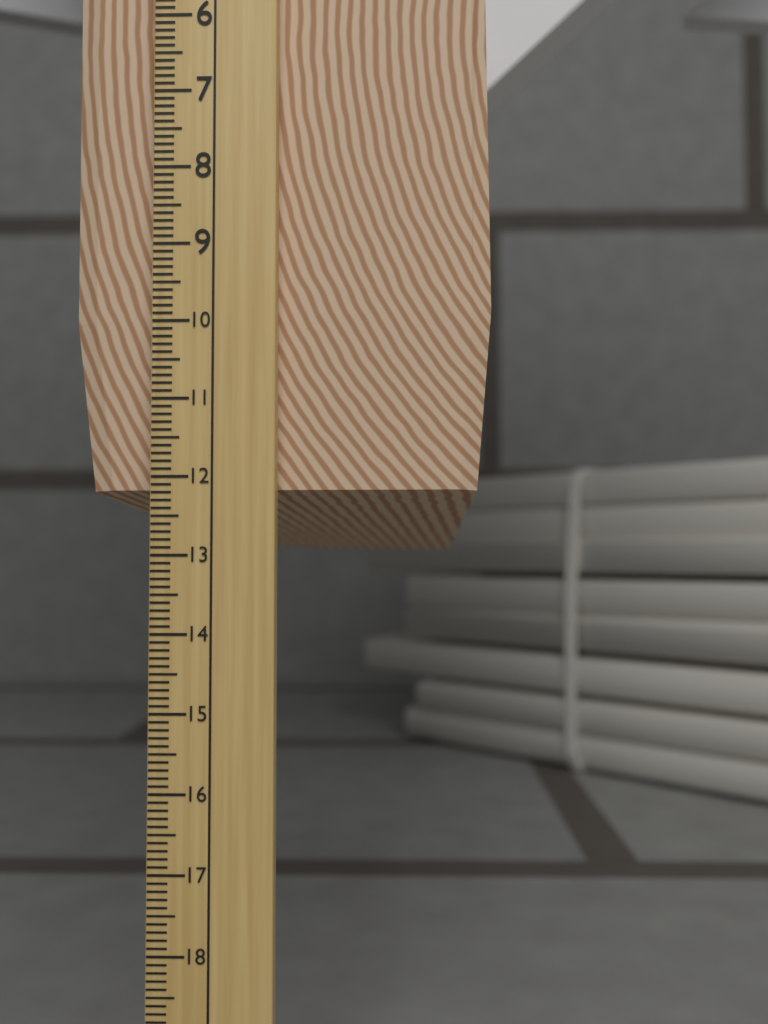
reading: 12.9 cm
